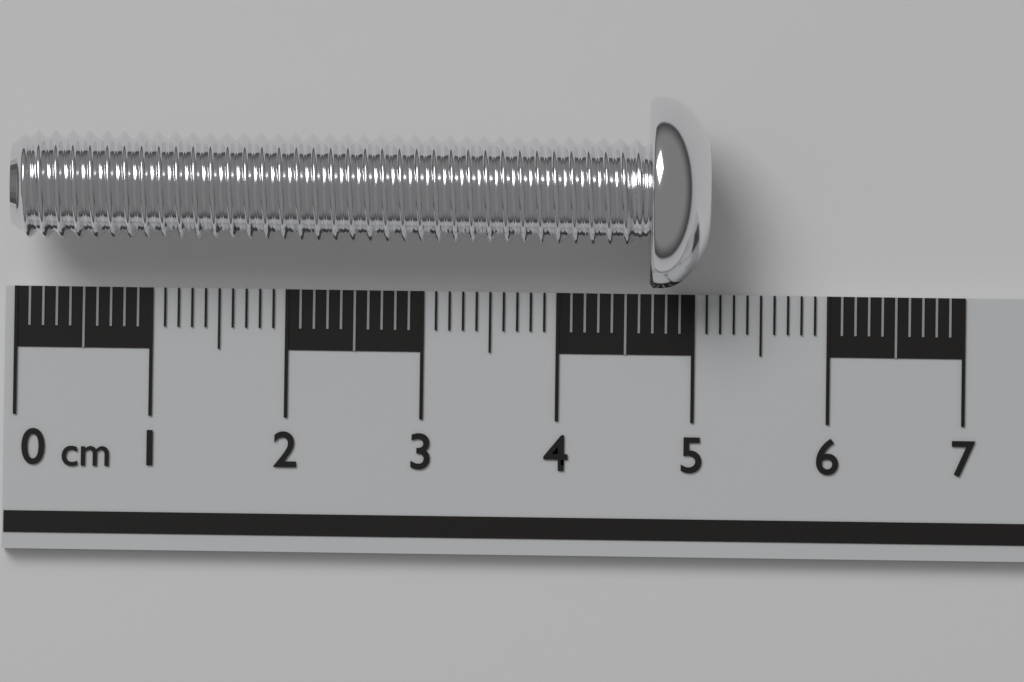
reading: 5.1 cm
